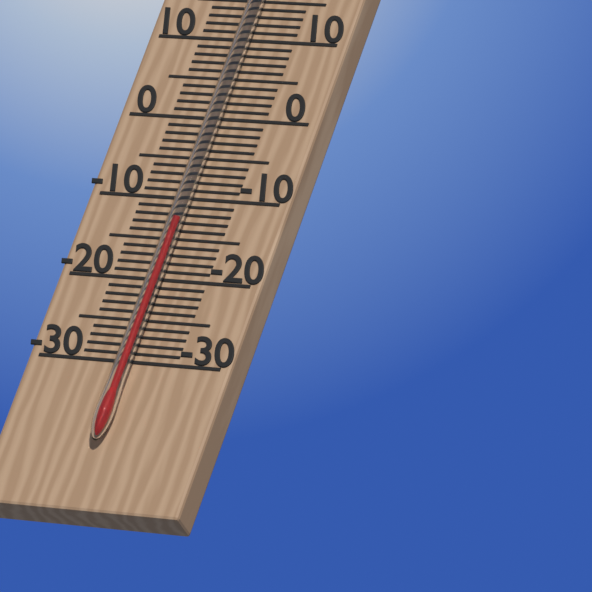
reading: -13 °C
